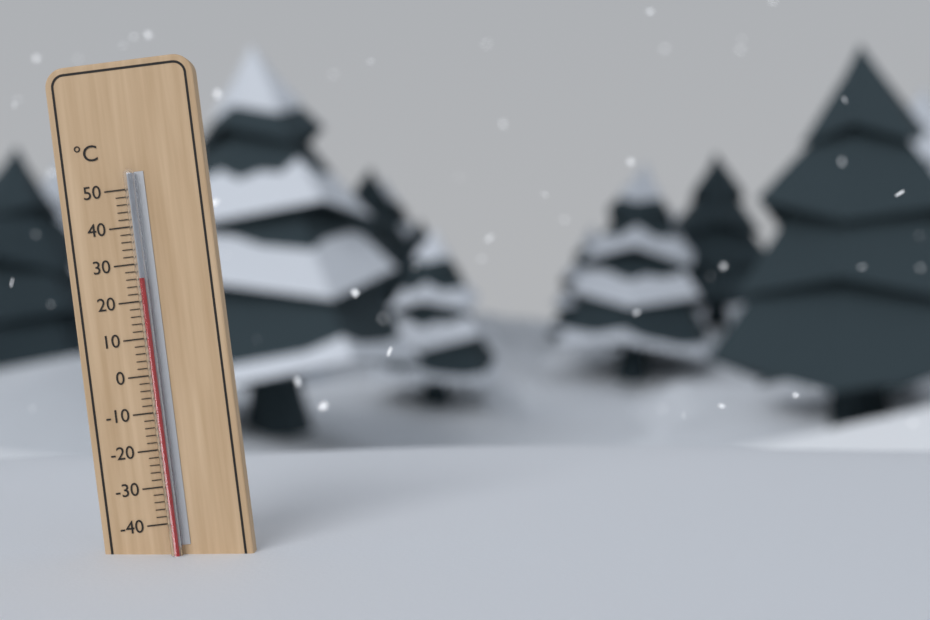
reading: 26 °C
